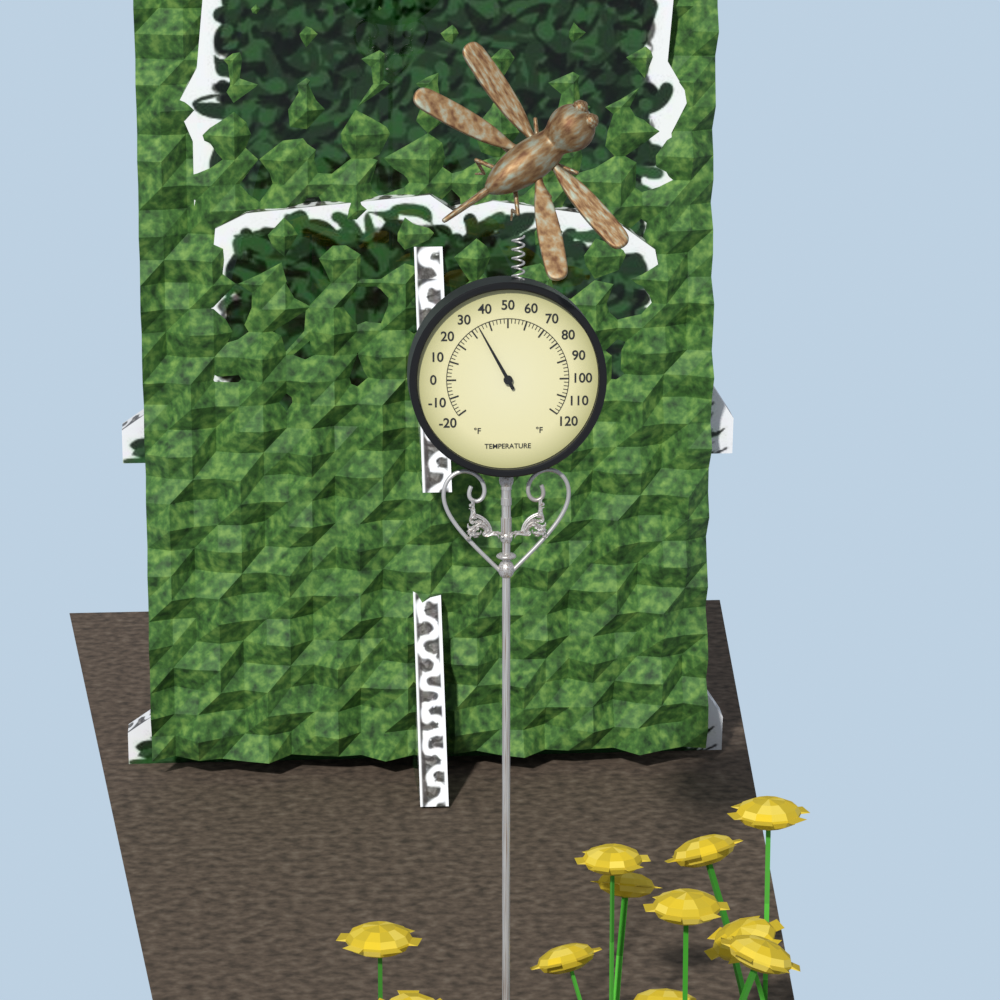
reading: 34 °F
